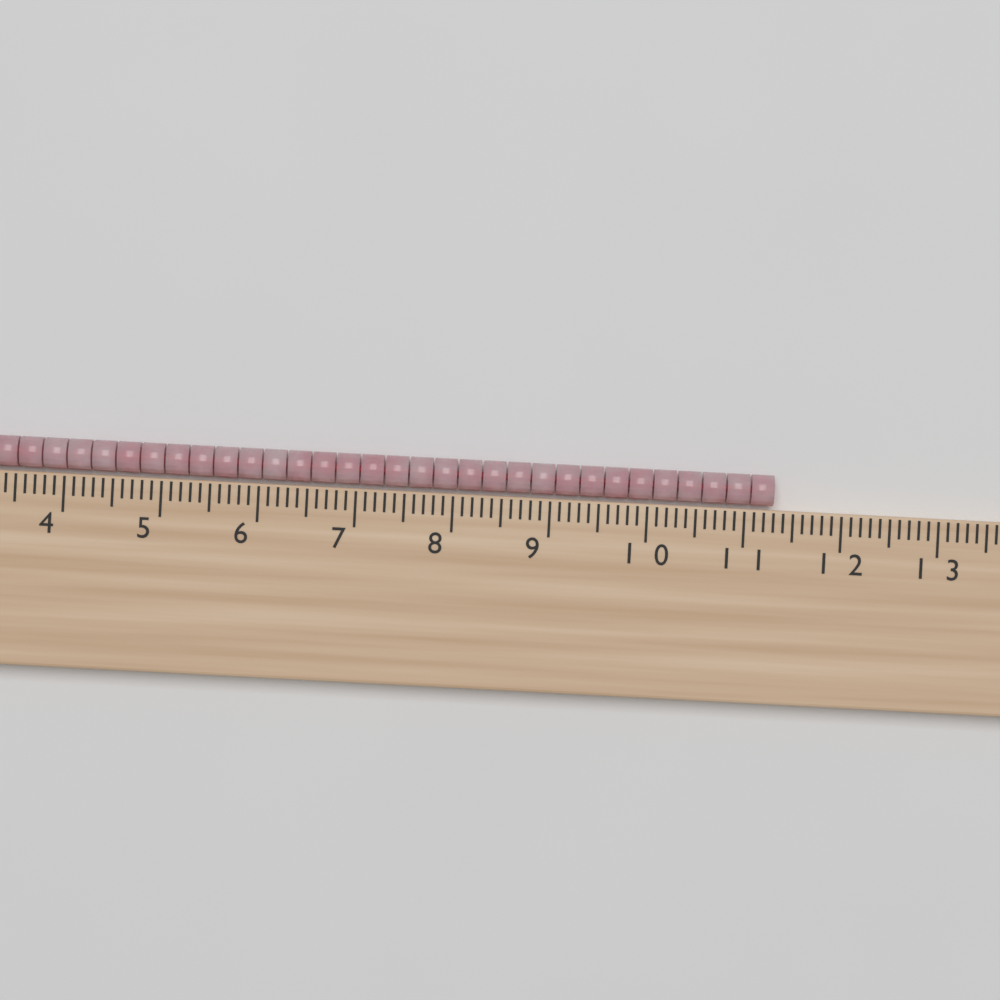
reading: 11.3 cm
